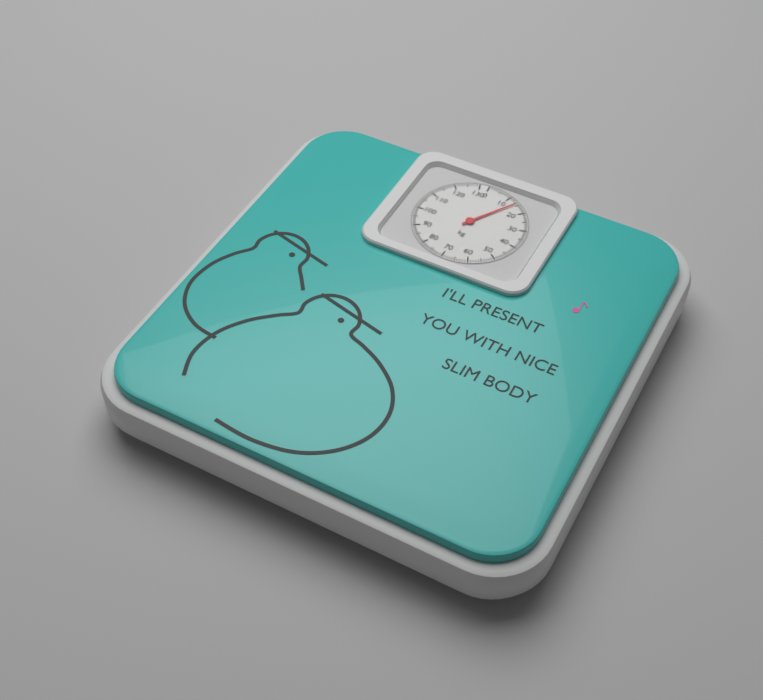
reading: 14 kg
